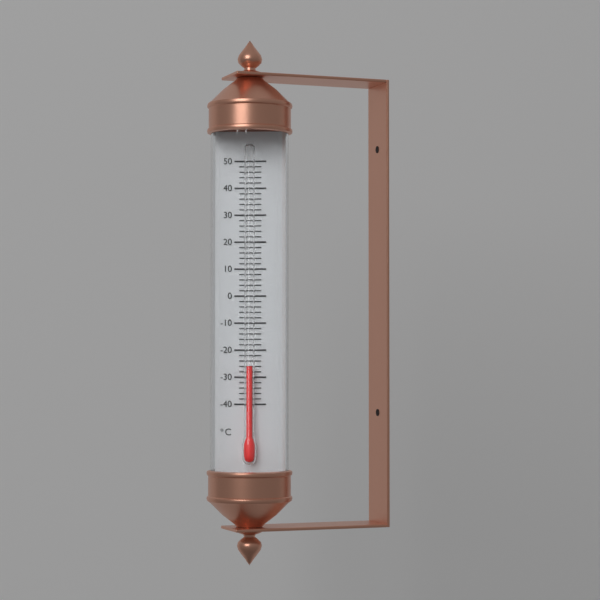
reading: -26 °C
